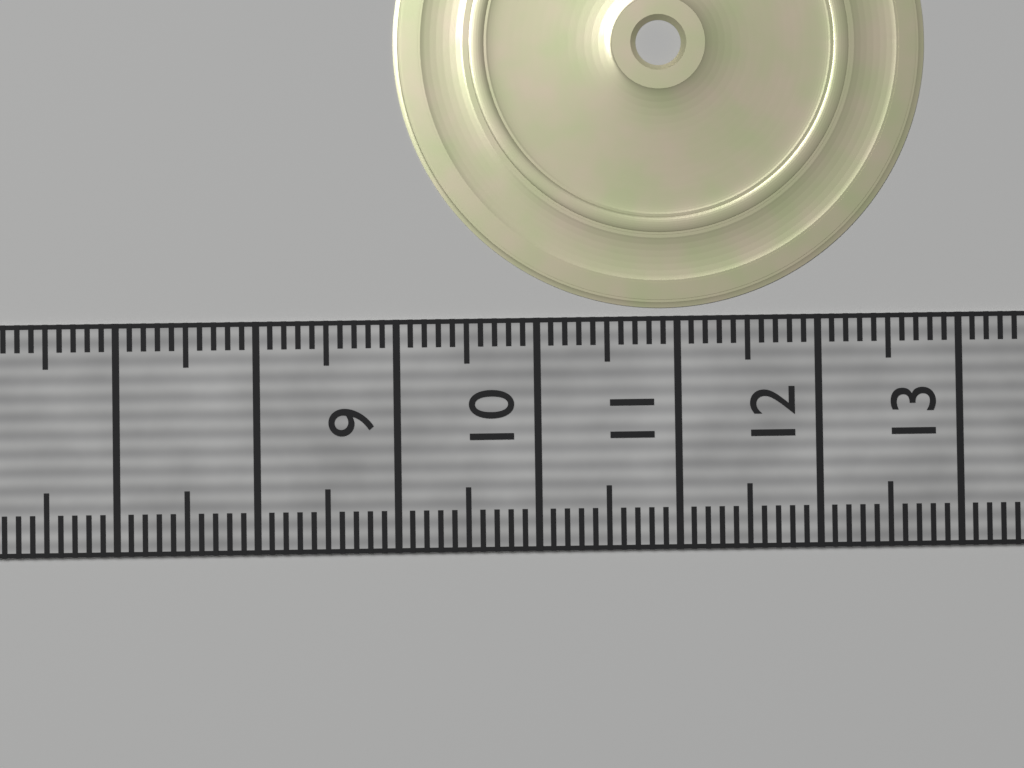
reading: 12.8 (no unit)
